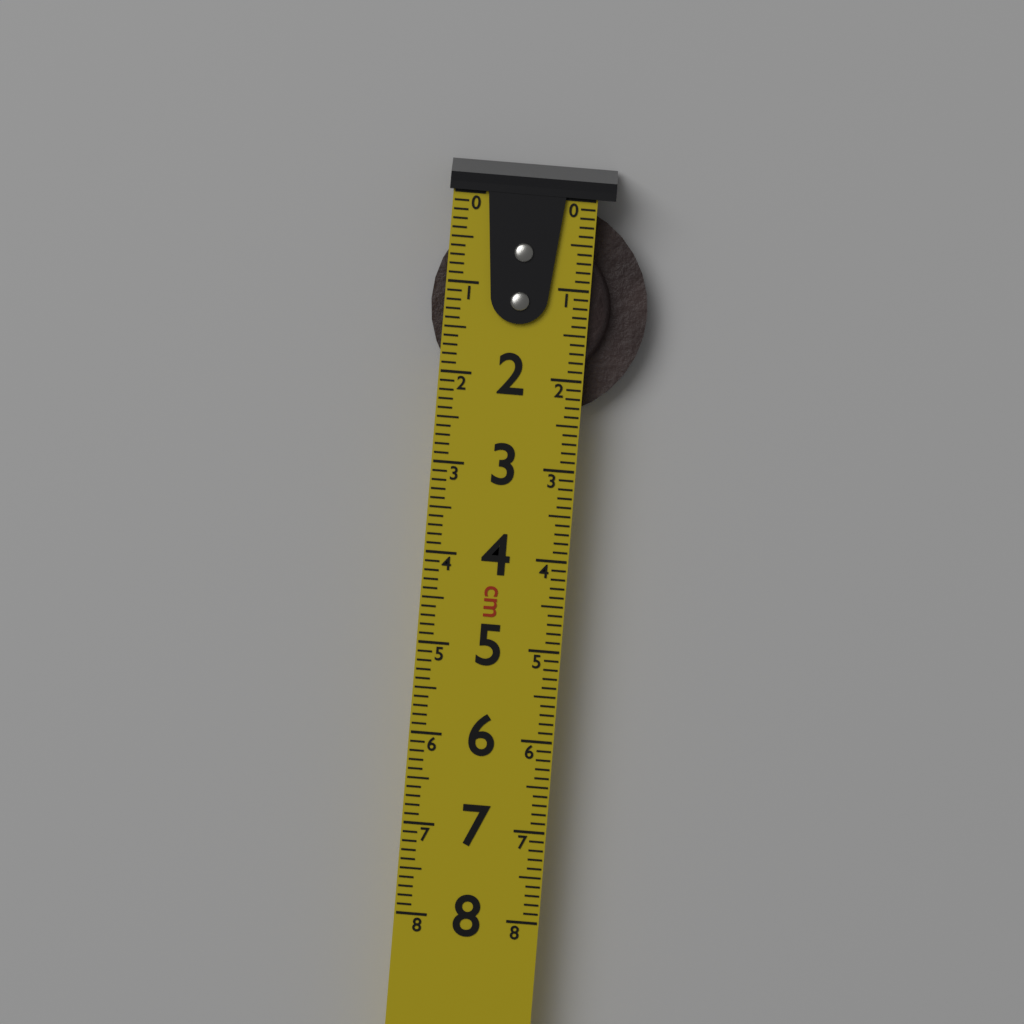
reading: 2.4 cm
